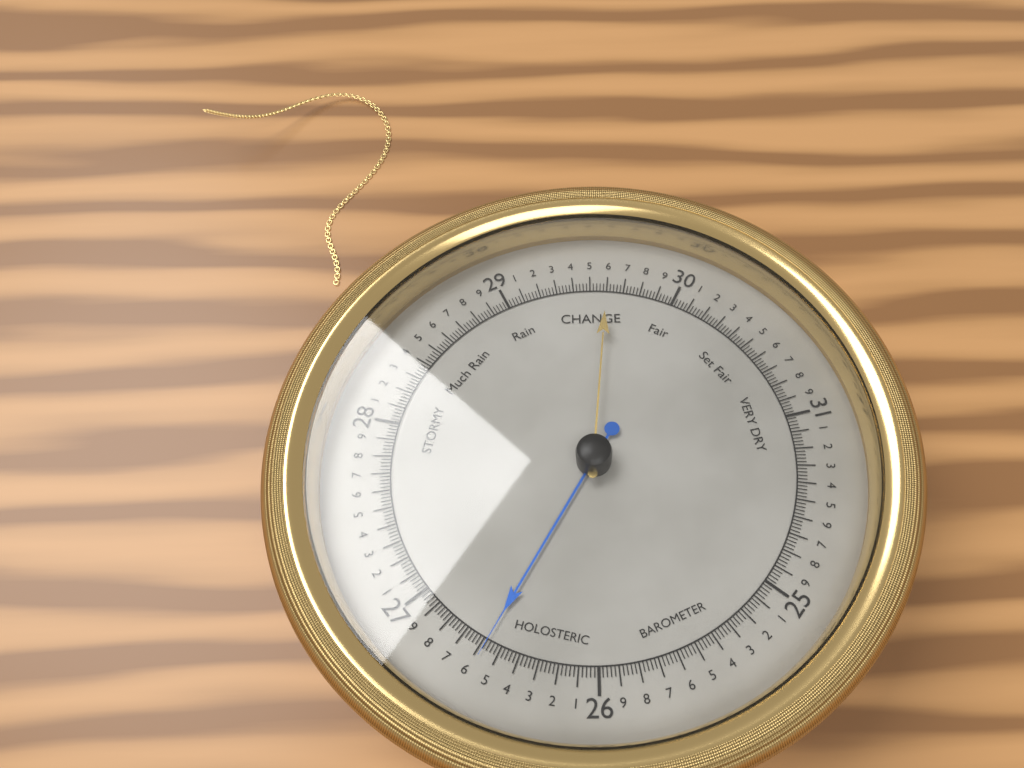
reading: 26.58 (no unit)
